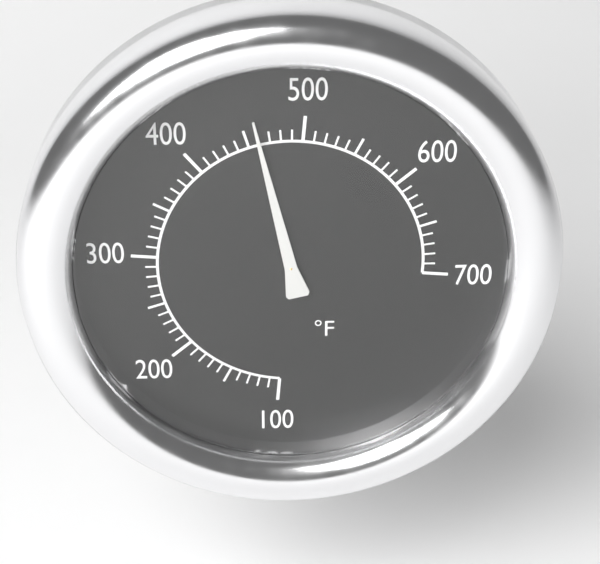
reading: 460 °F
